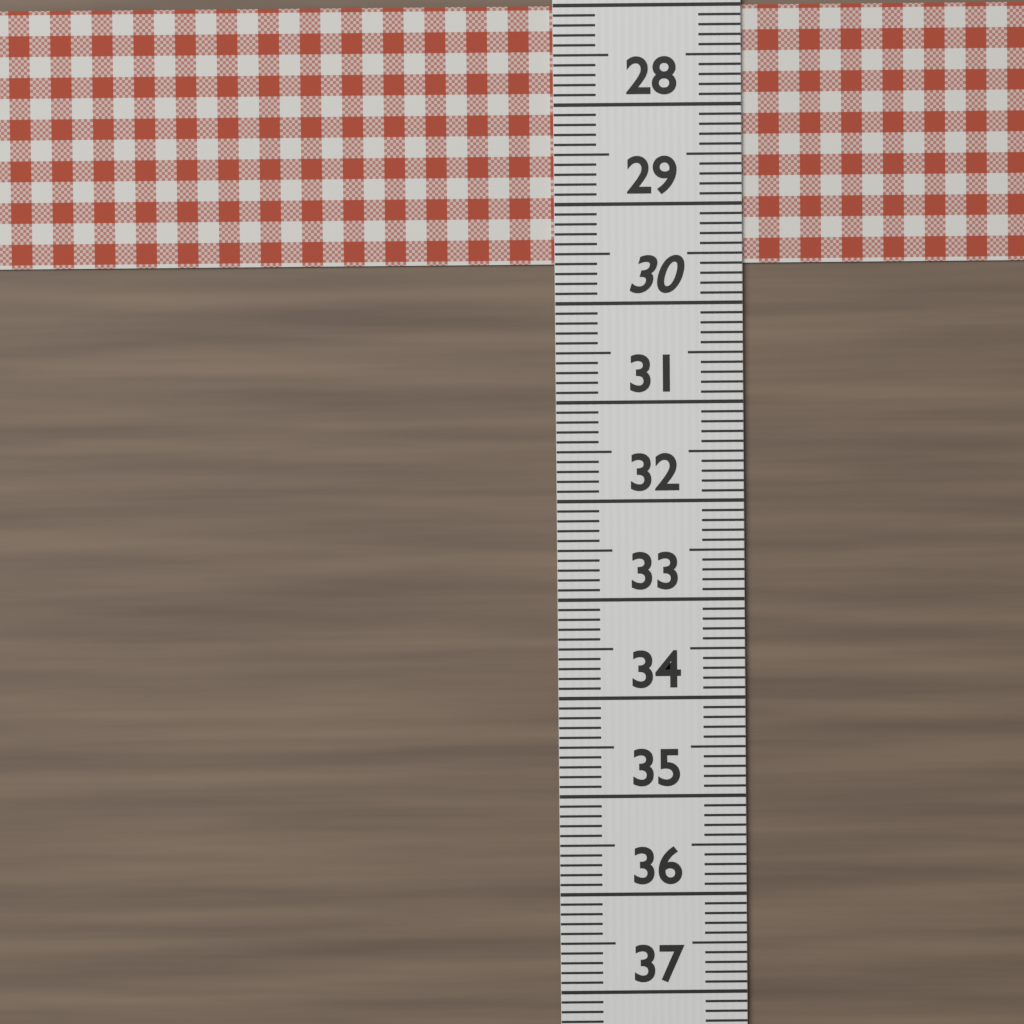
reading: 29.6 (no unit)
